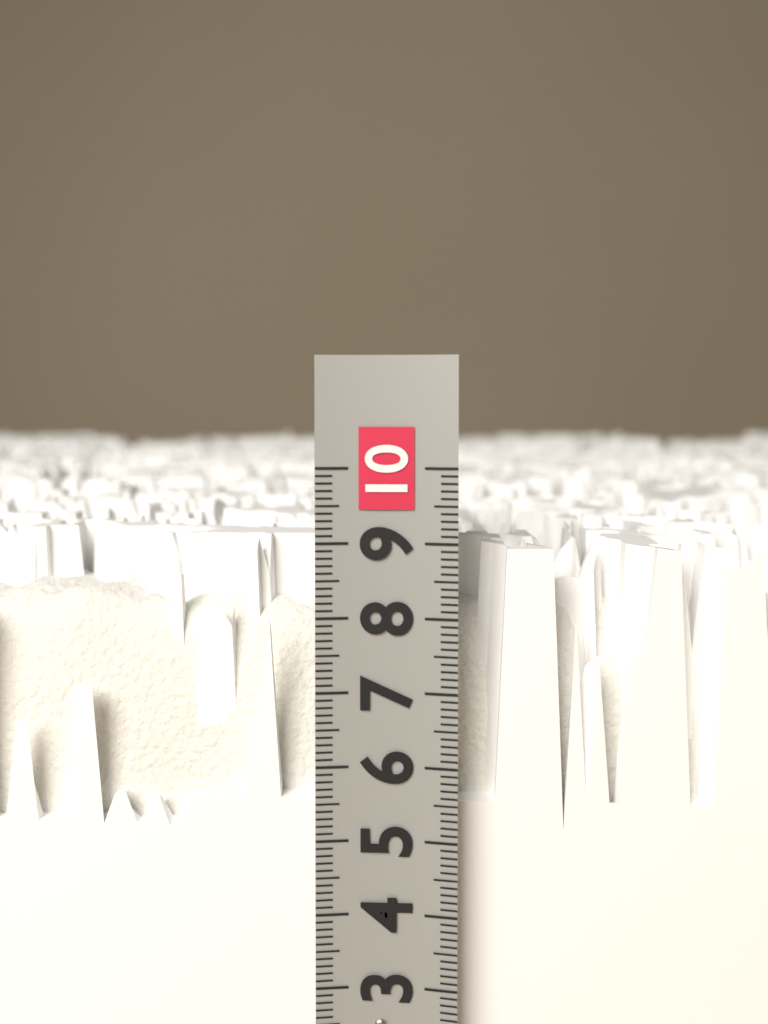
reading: 8.9 (no unit)
